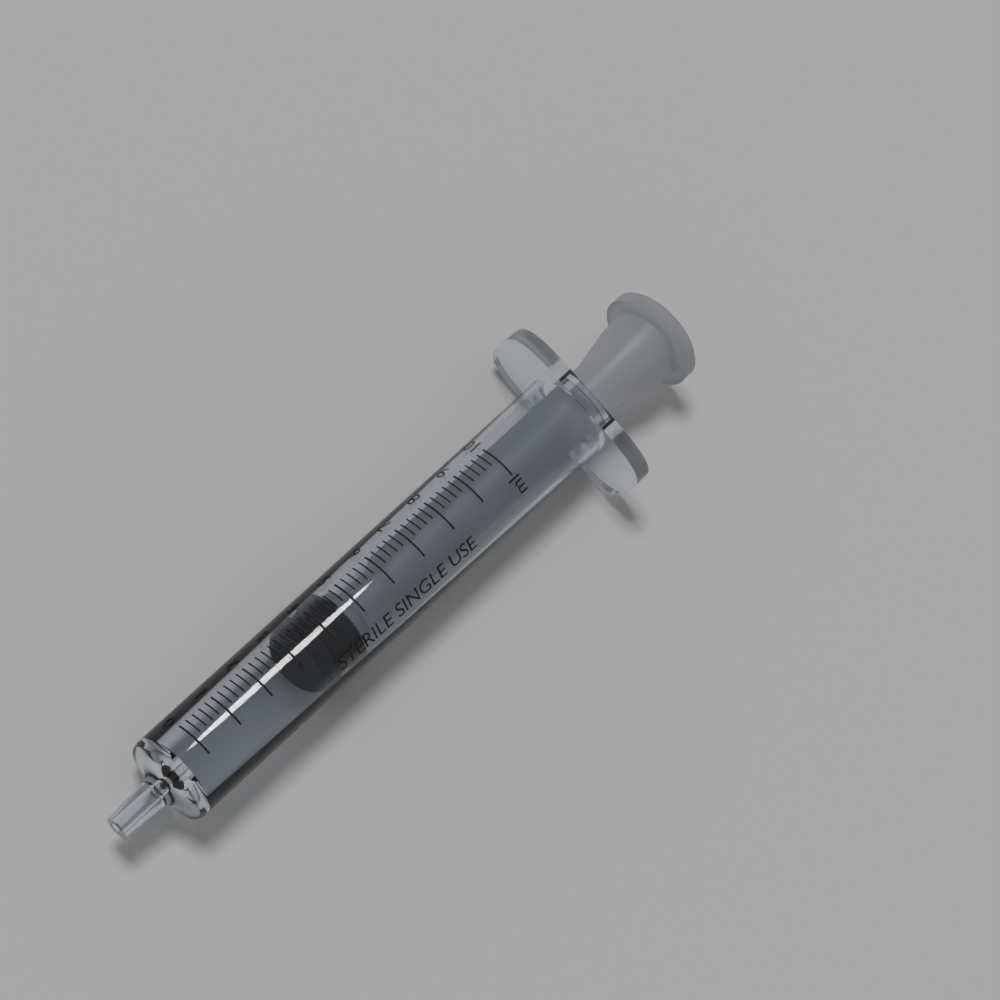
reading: 3.4 ml
